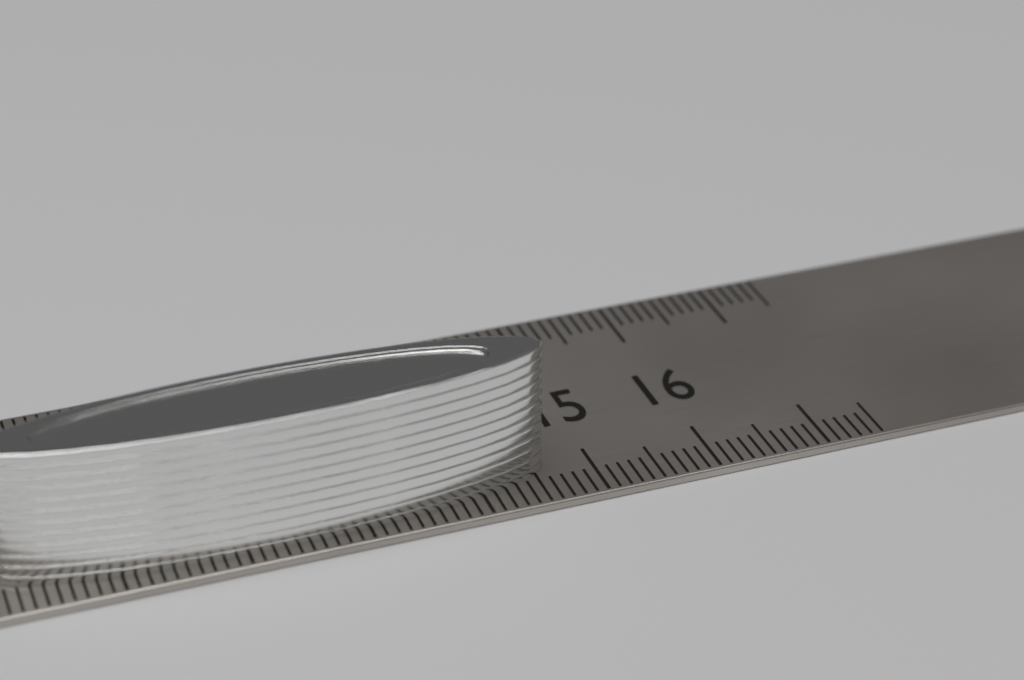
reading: 14.6 cm
